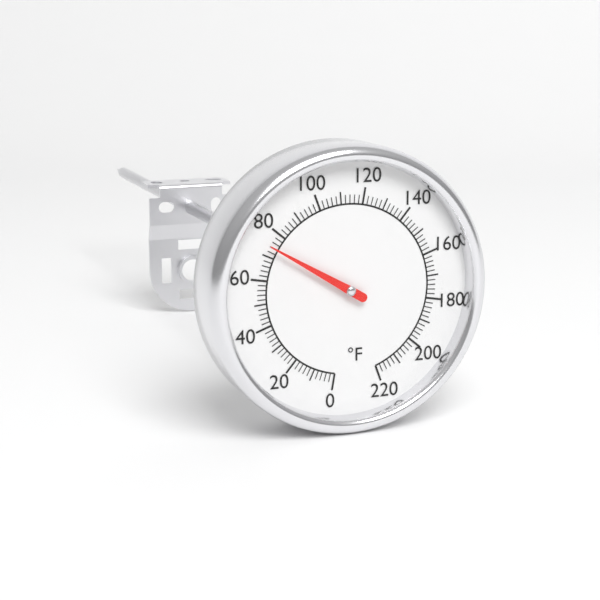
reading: 74 °F
